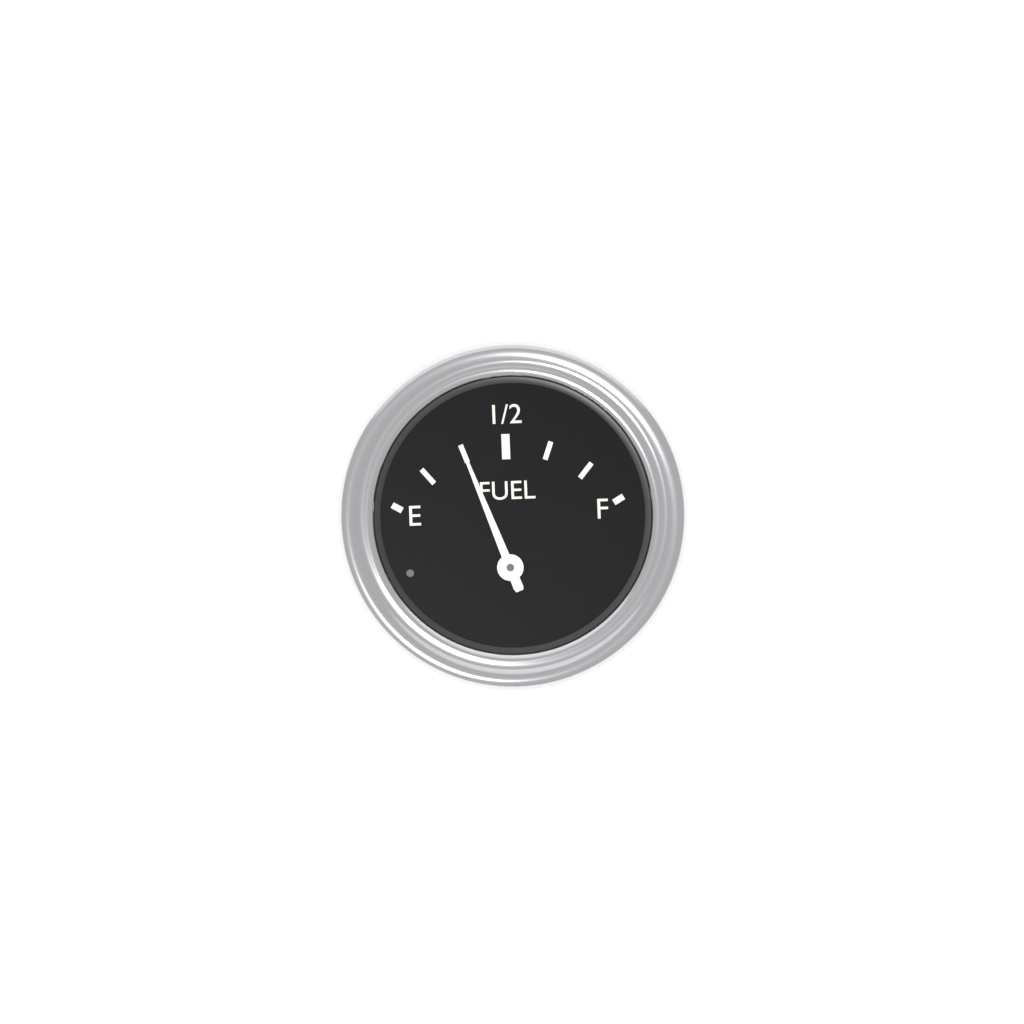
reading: 0.333334 (no unit)
